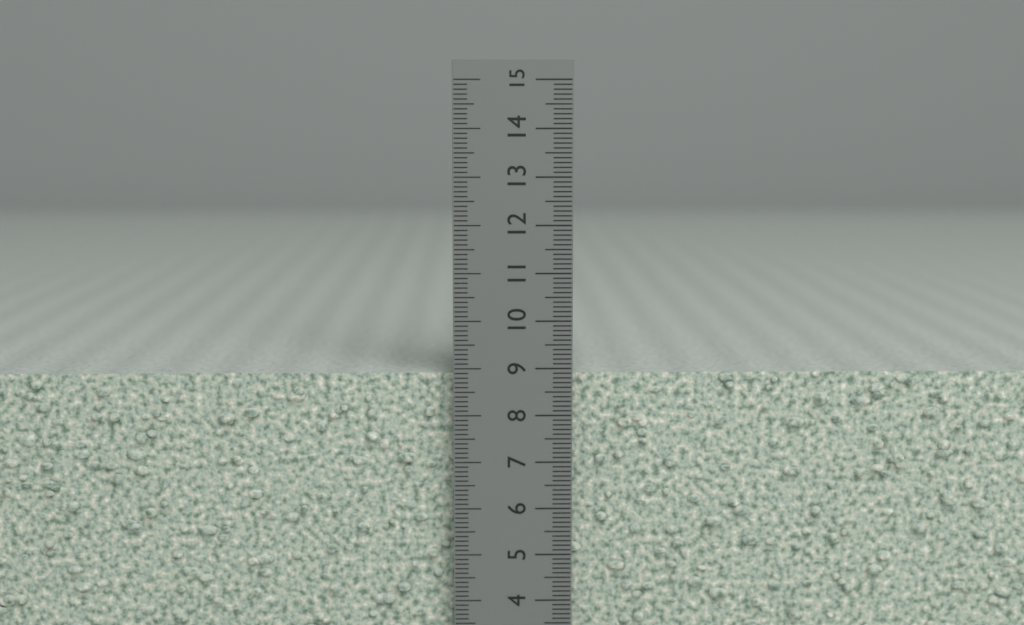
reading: 8.9 cm
